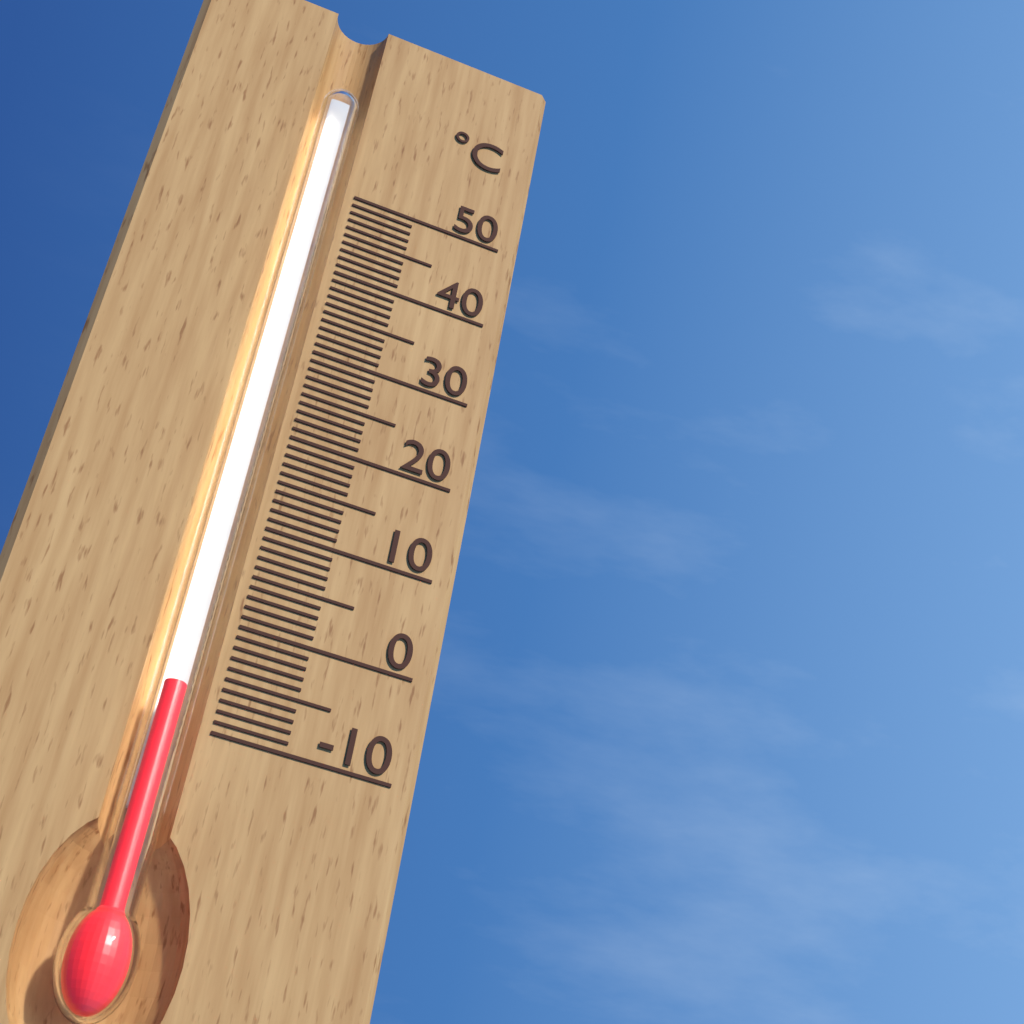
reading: -7 °C
